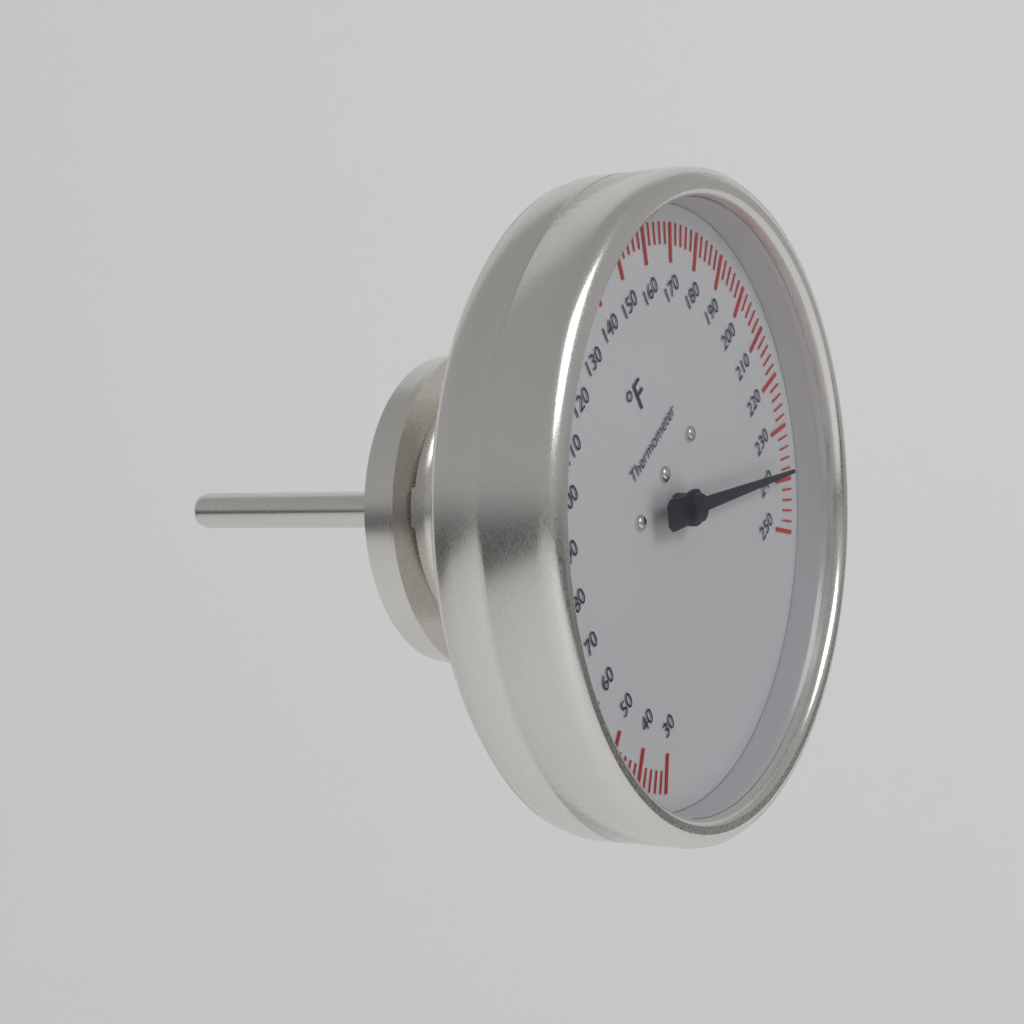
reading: 238 °F
